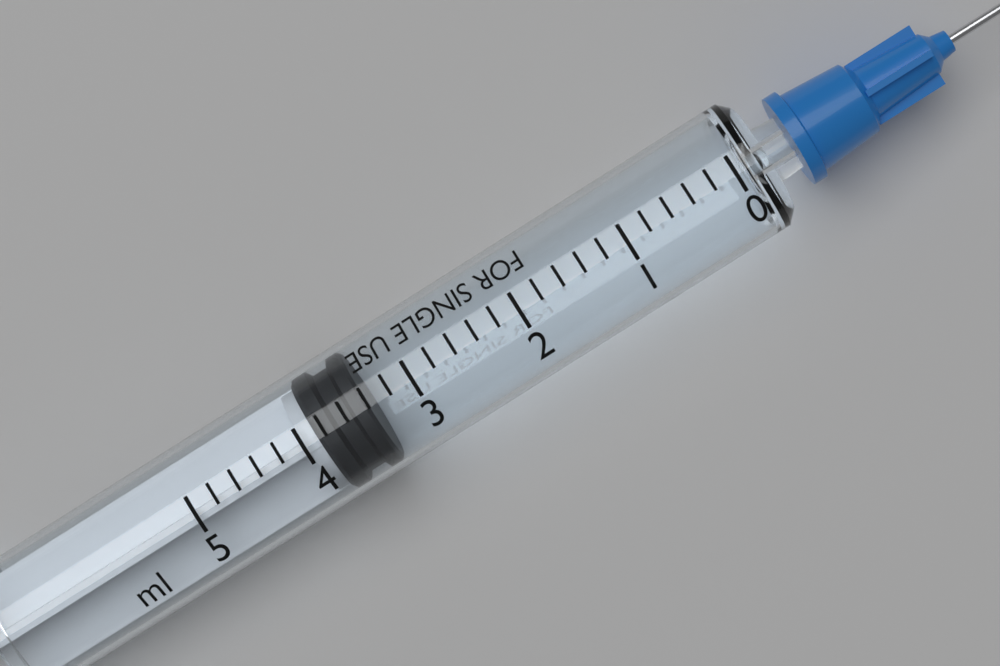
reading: 3.4 ml
